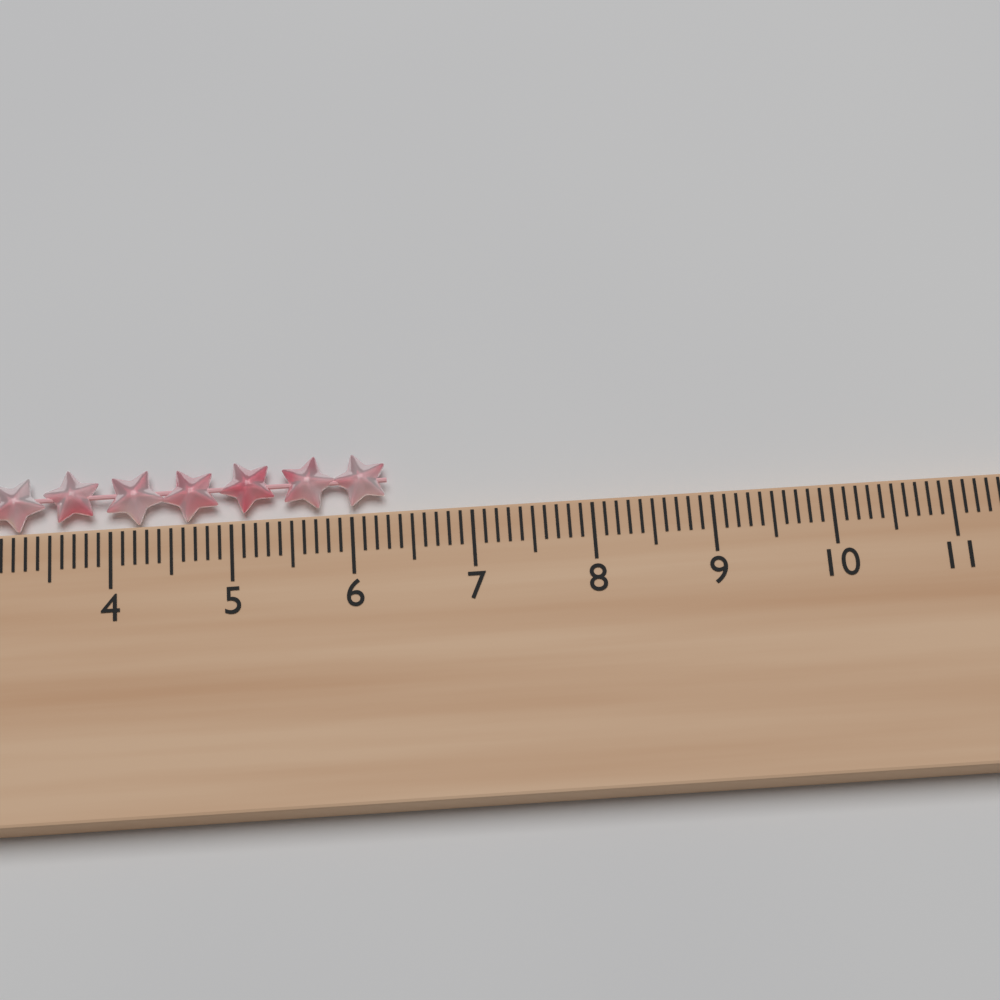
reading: 6.3 cm
